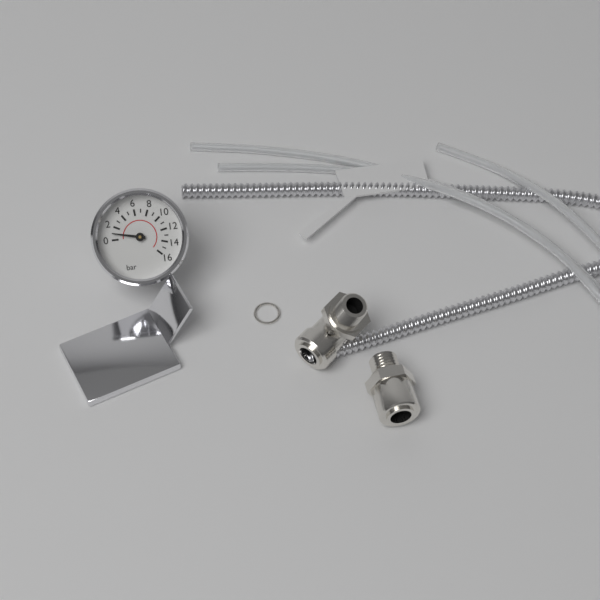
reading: 1 bar
